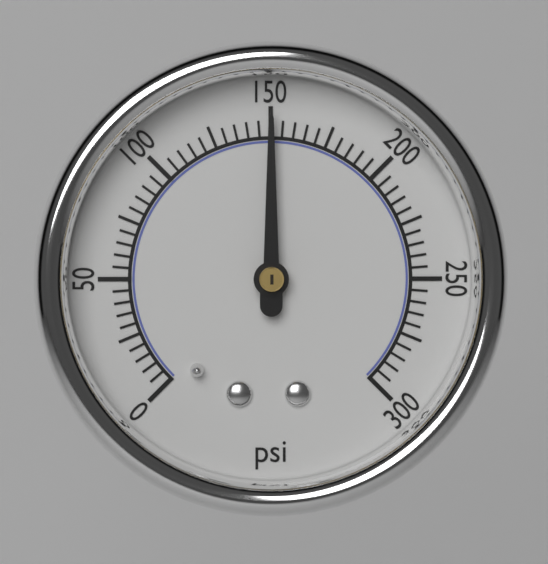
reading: 150 psi
